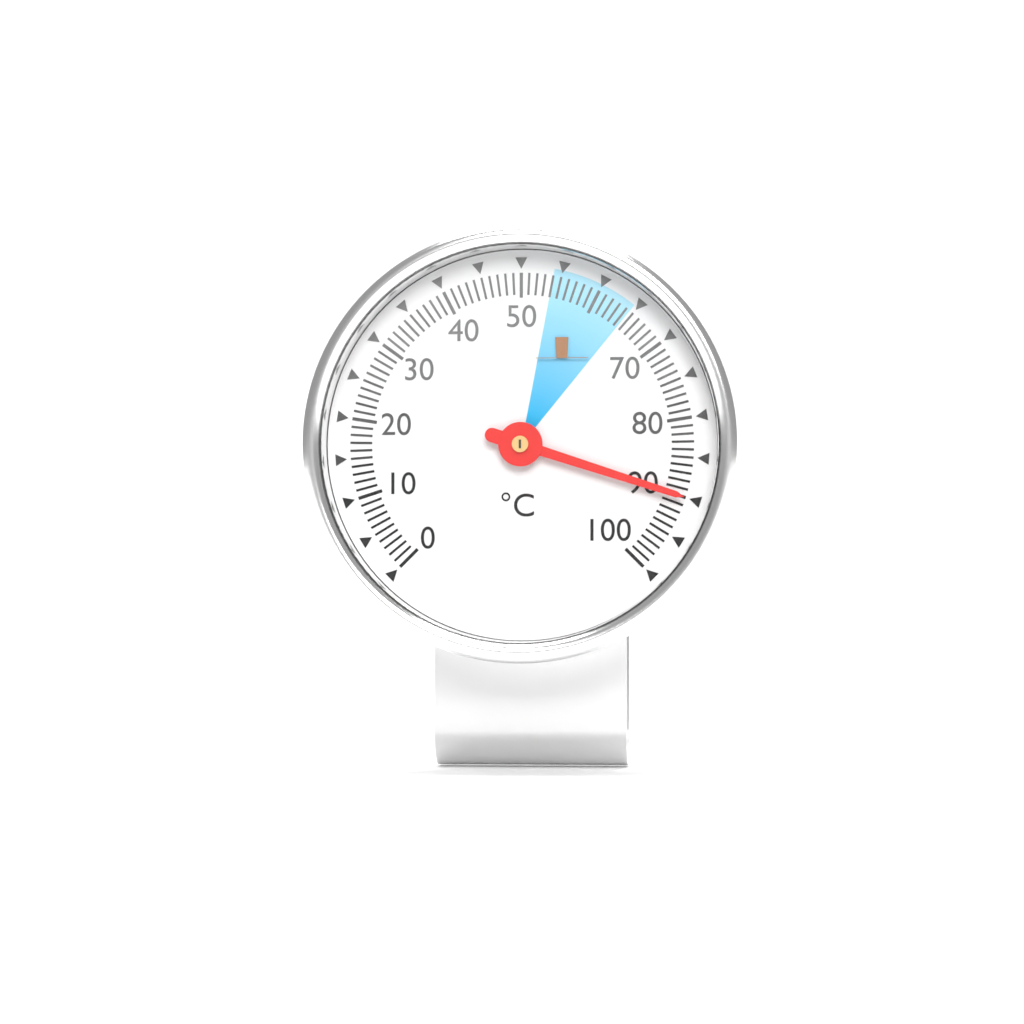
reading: 90 °C
